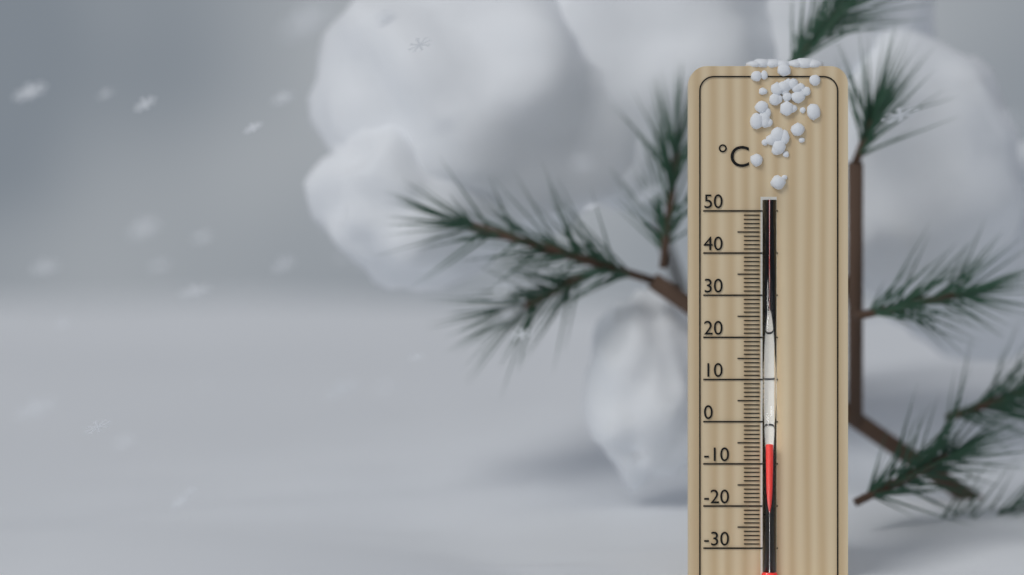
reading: -5 °C
